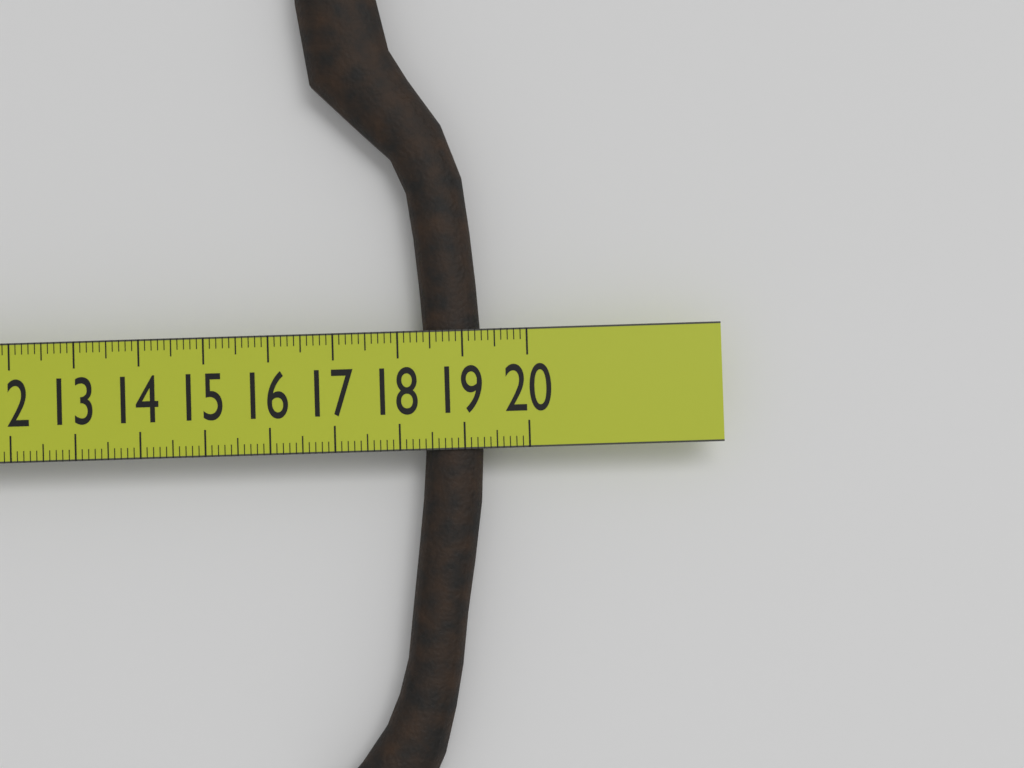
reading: 19.3 cm
